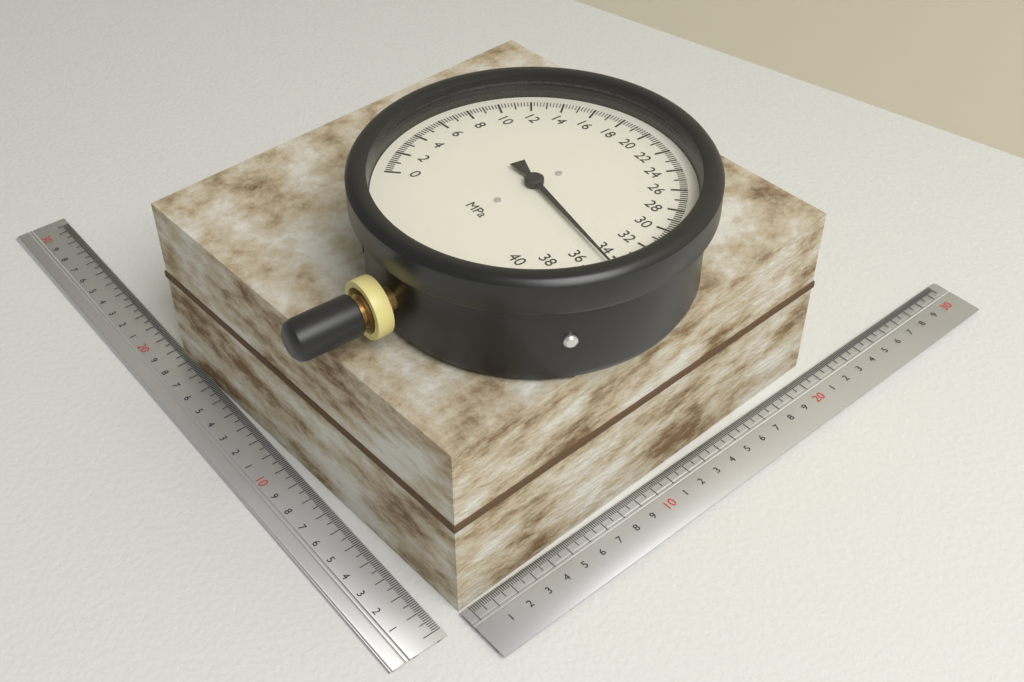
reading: 34.6 MPa
